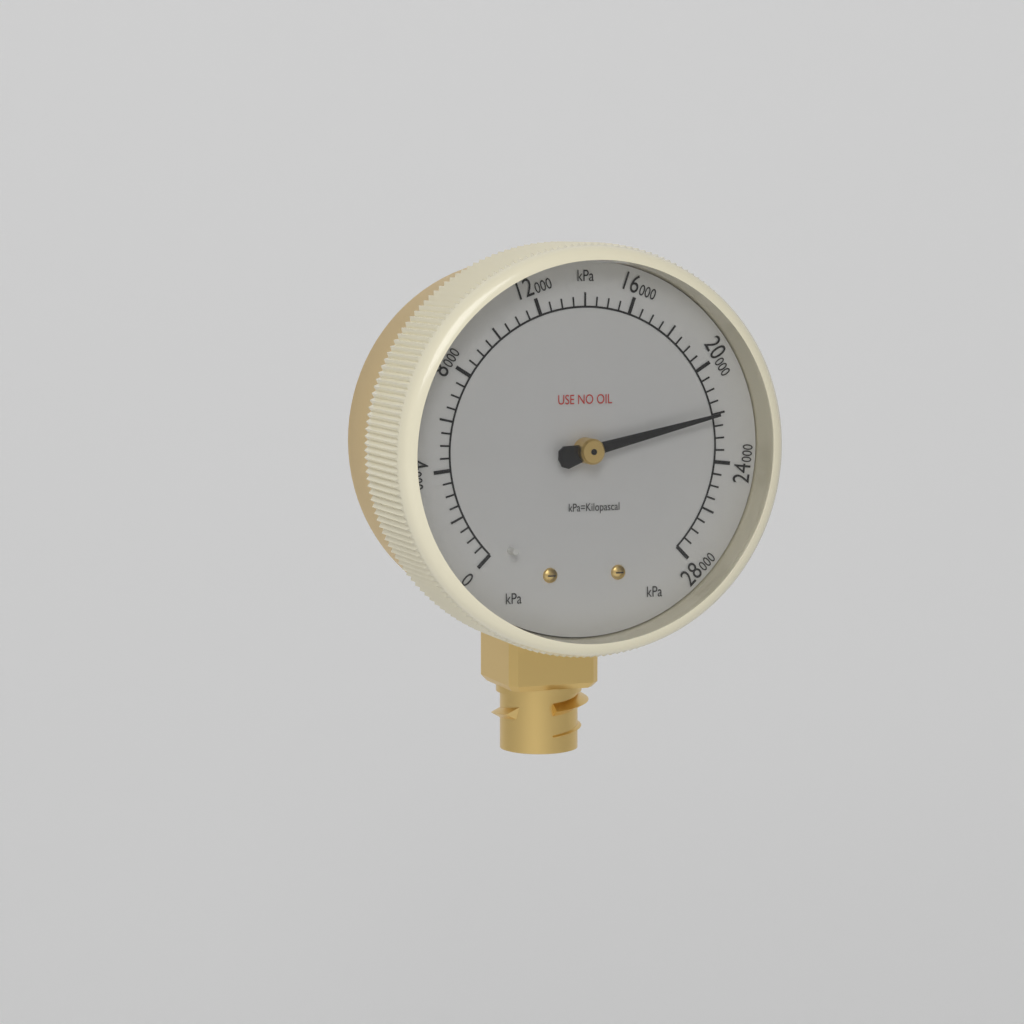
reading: 22000 kPa
